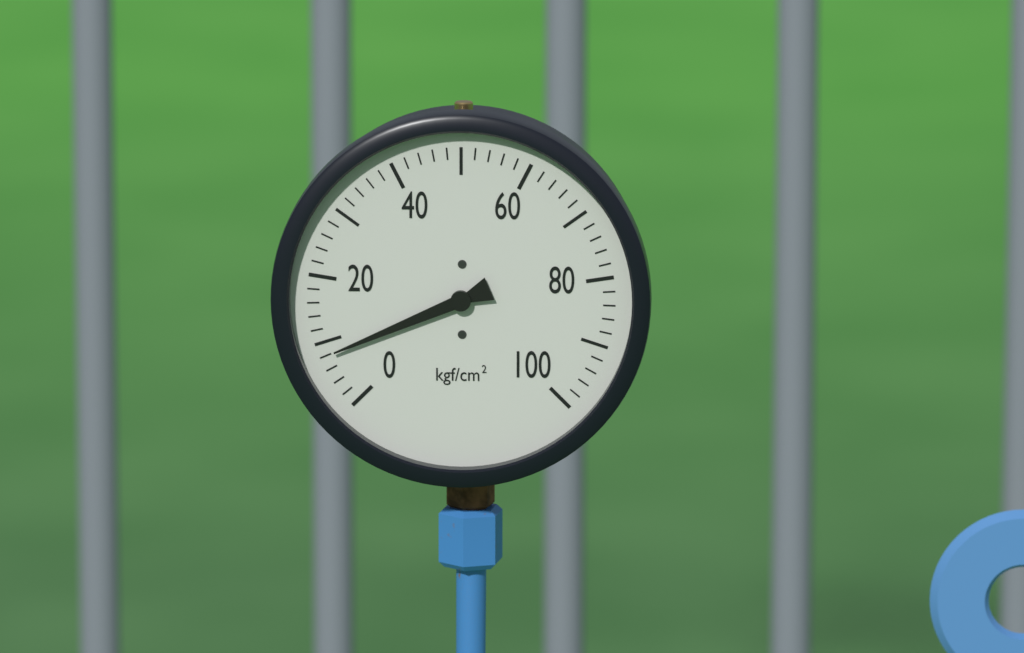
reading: 8 kgf/cm²
